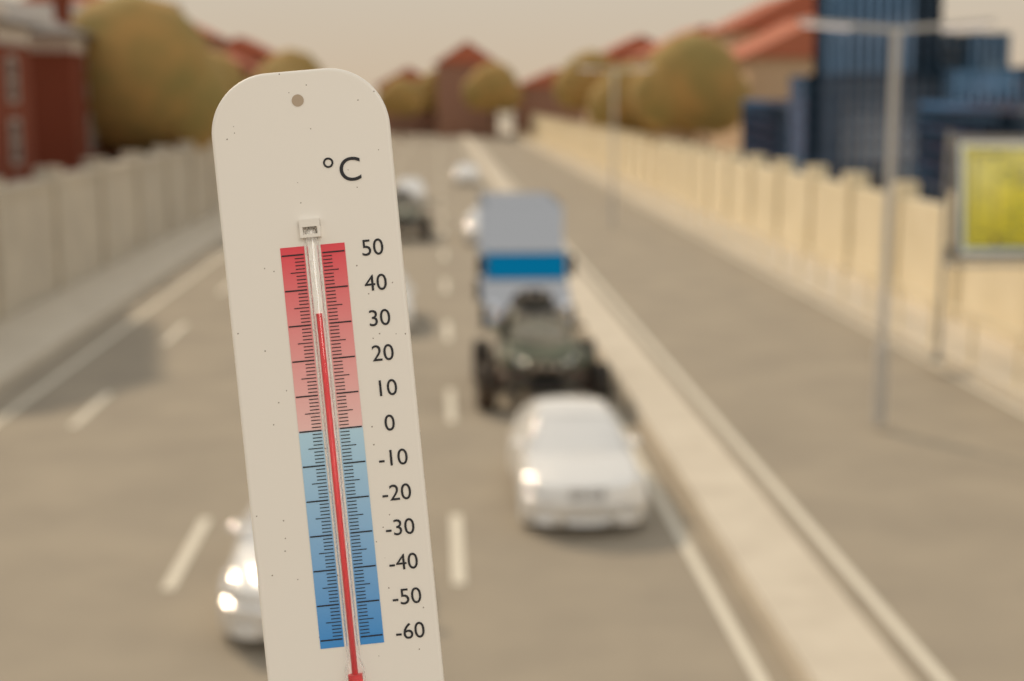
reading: 33 °C
